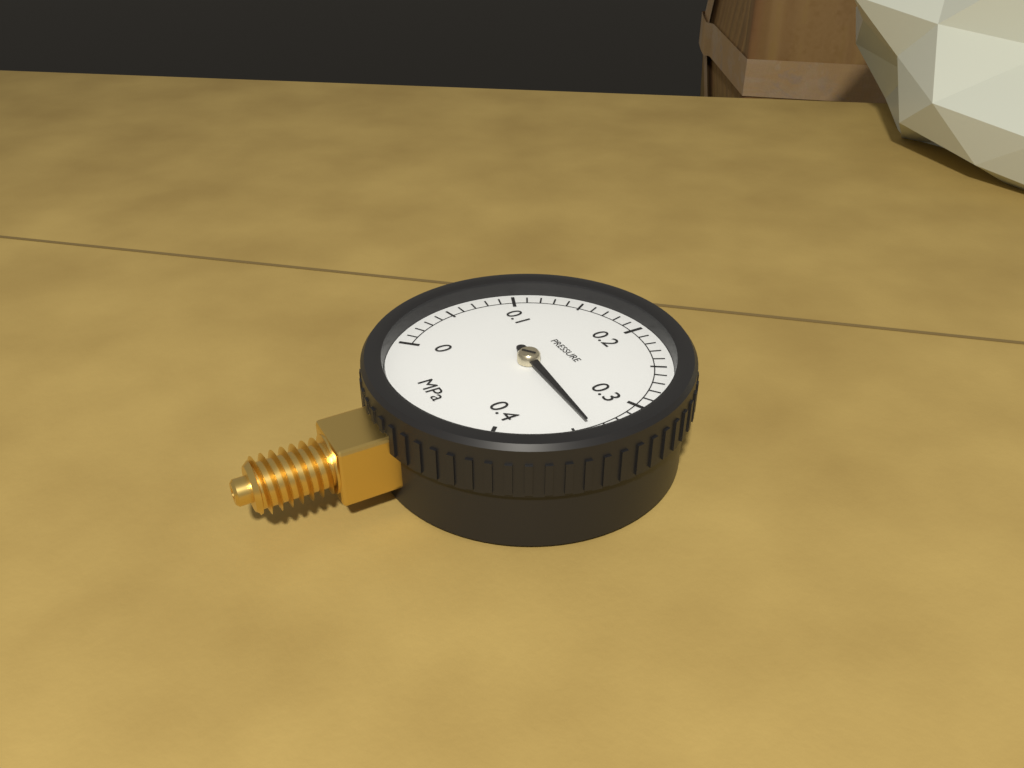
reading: 0.34 MPa
